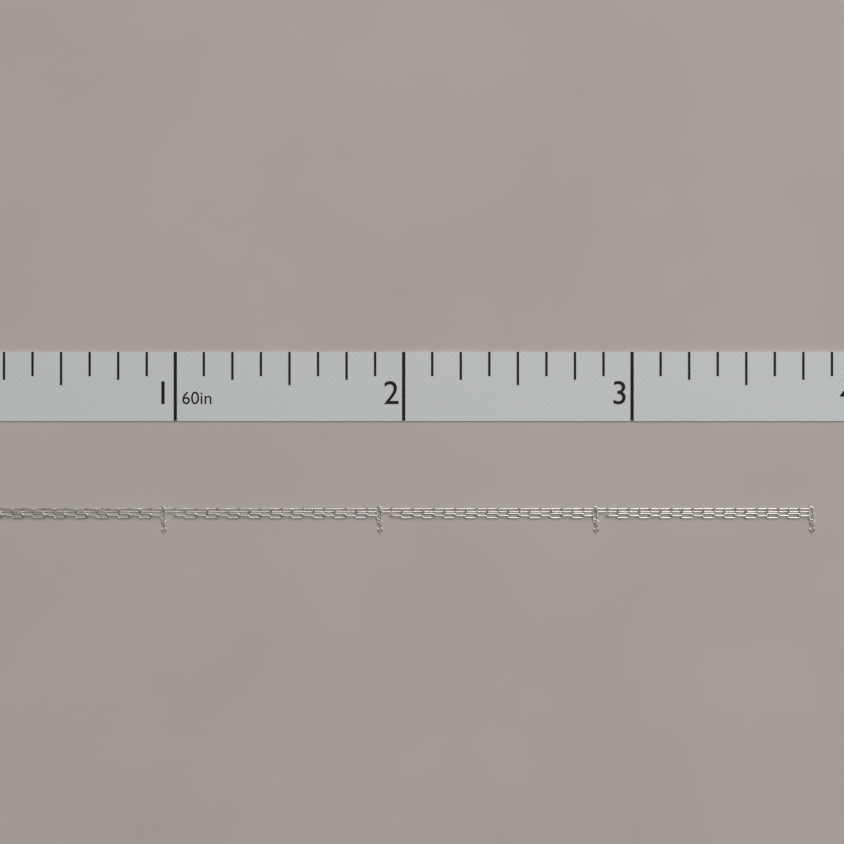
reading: 3.800 in
